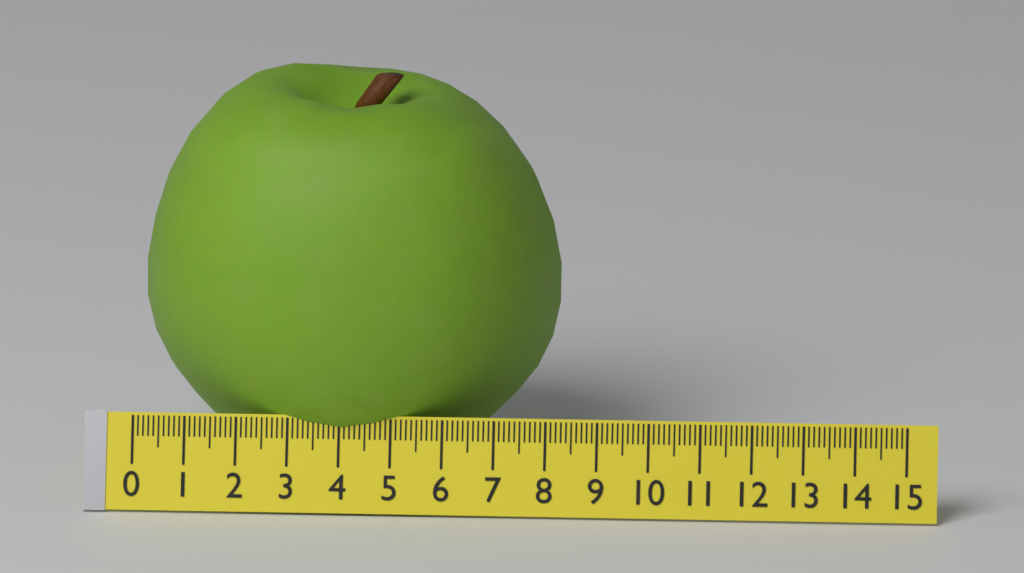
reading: 8.1 (no unit)
